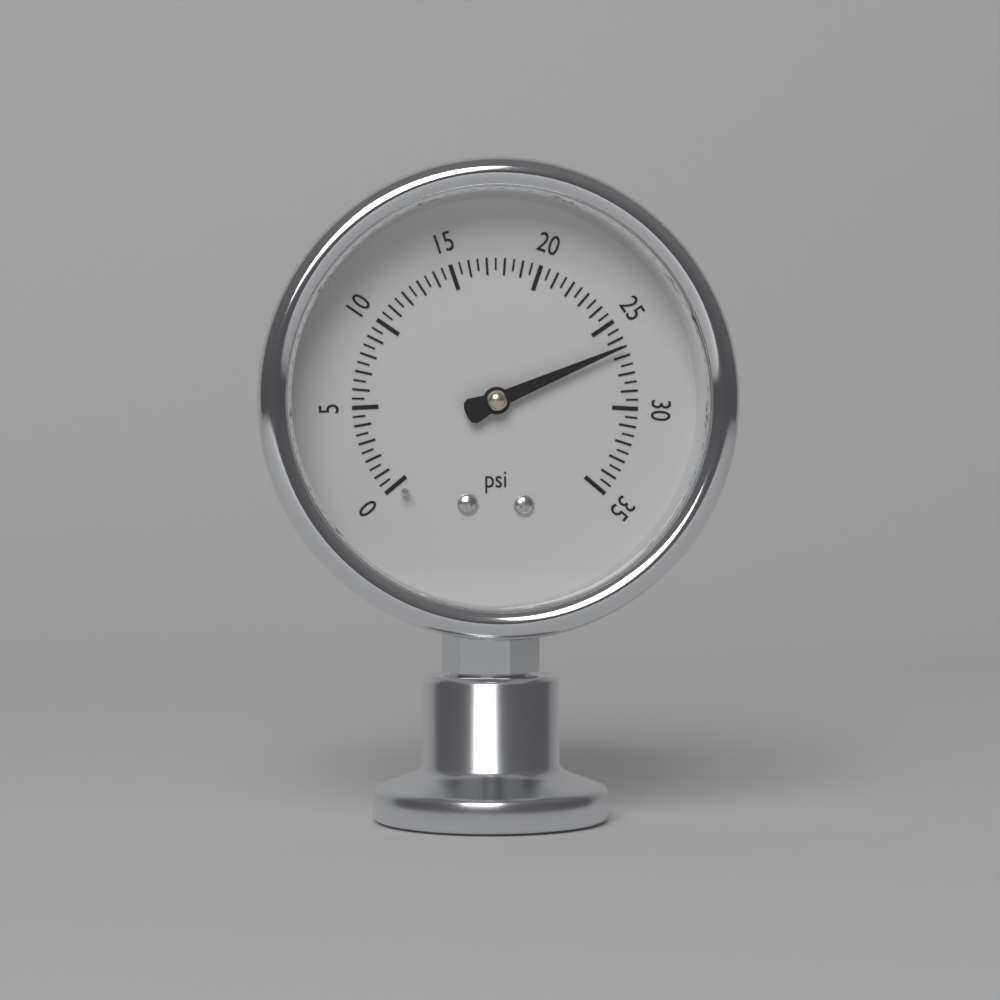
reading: 26.5 psi
